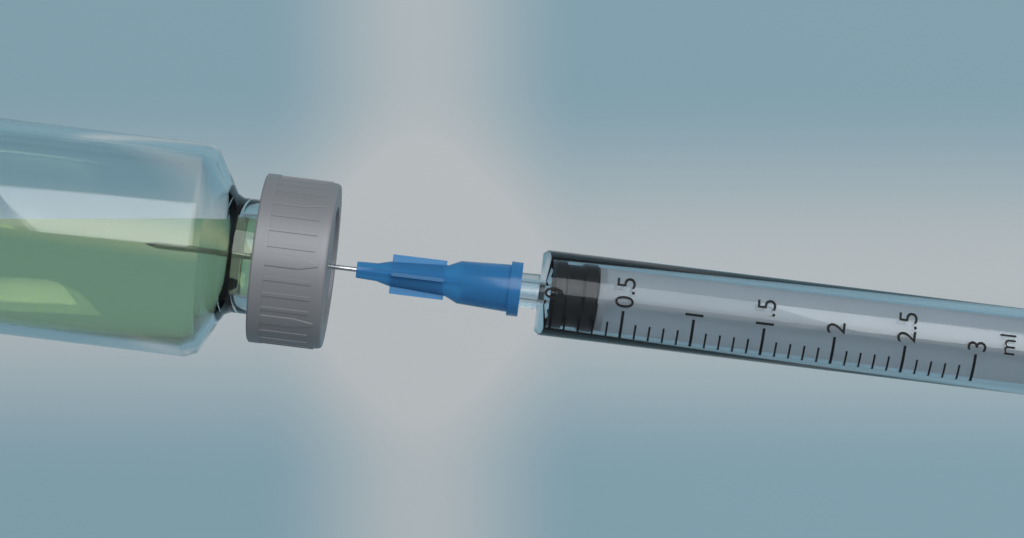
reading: 0.0 ml
